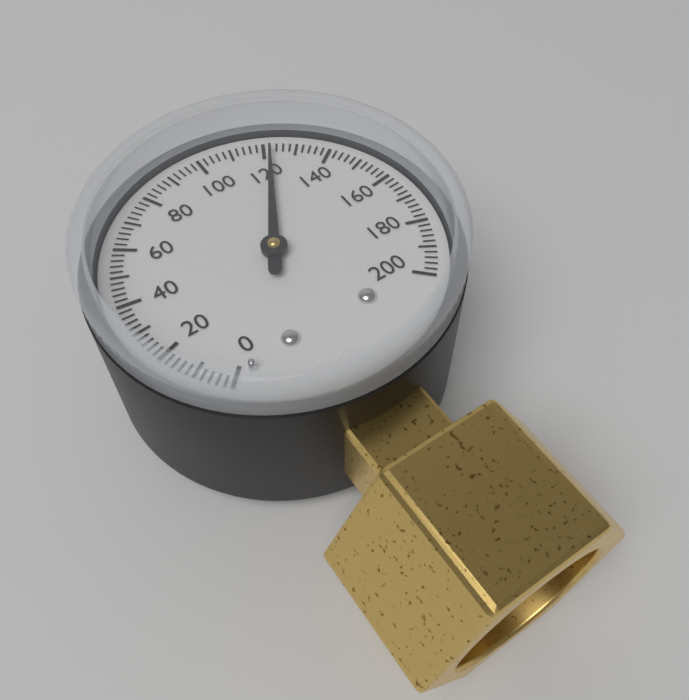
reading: 122 (no unit)
